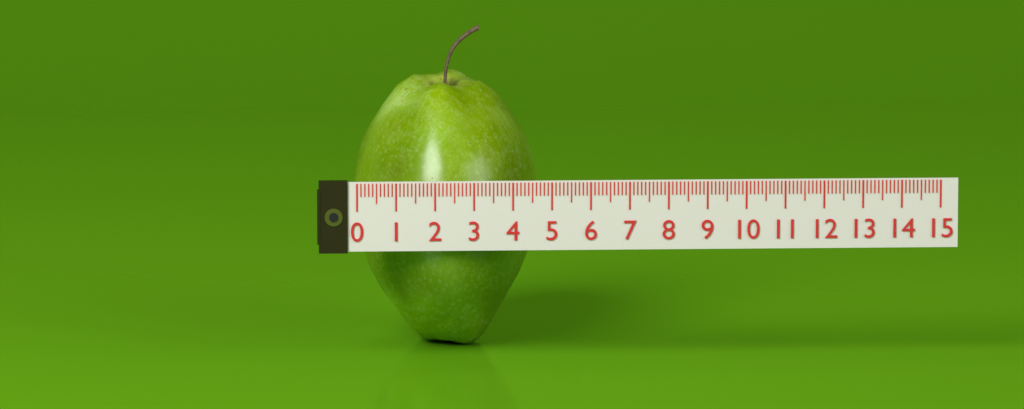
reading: 4.8 (no unit)
